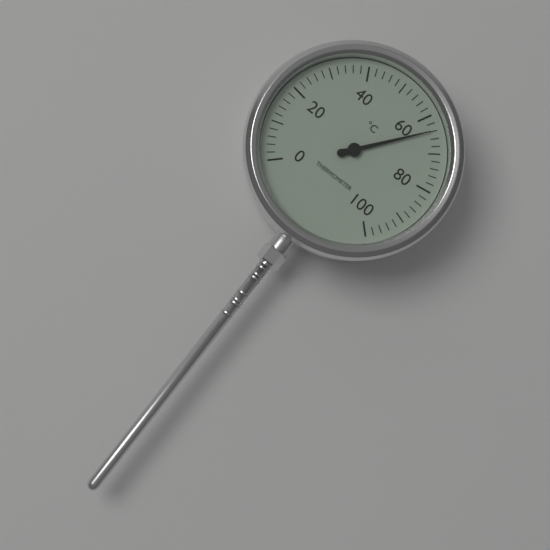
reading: 64 °C
